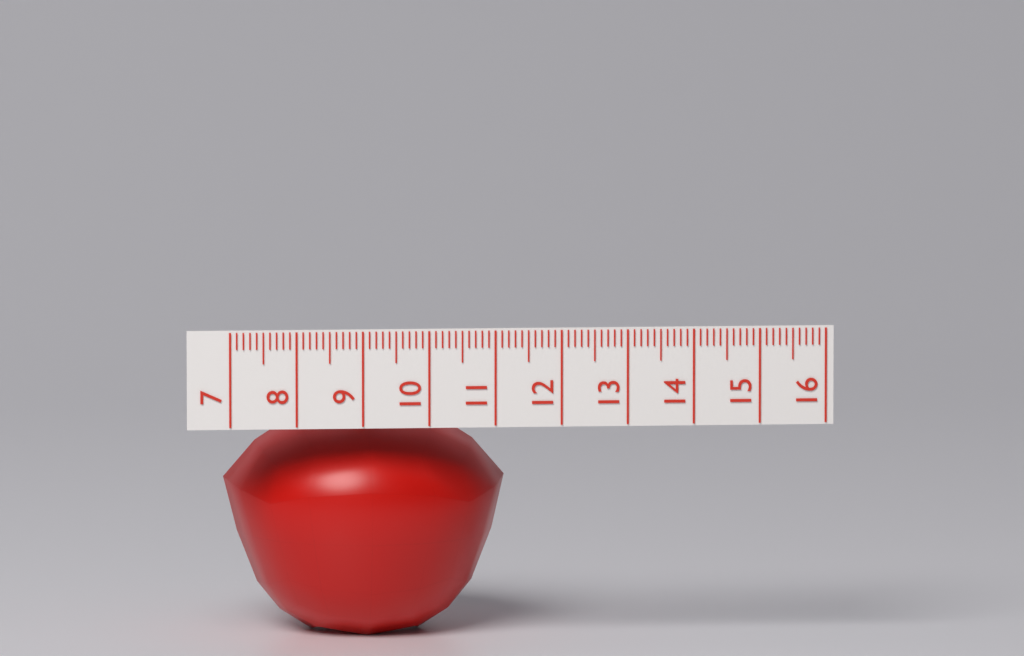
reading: 11.3 (no unit)
